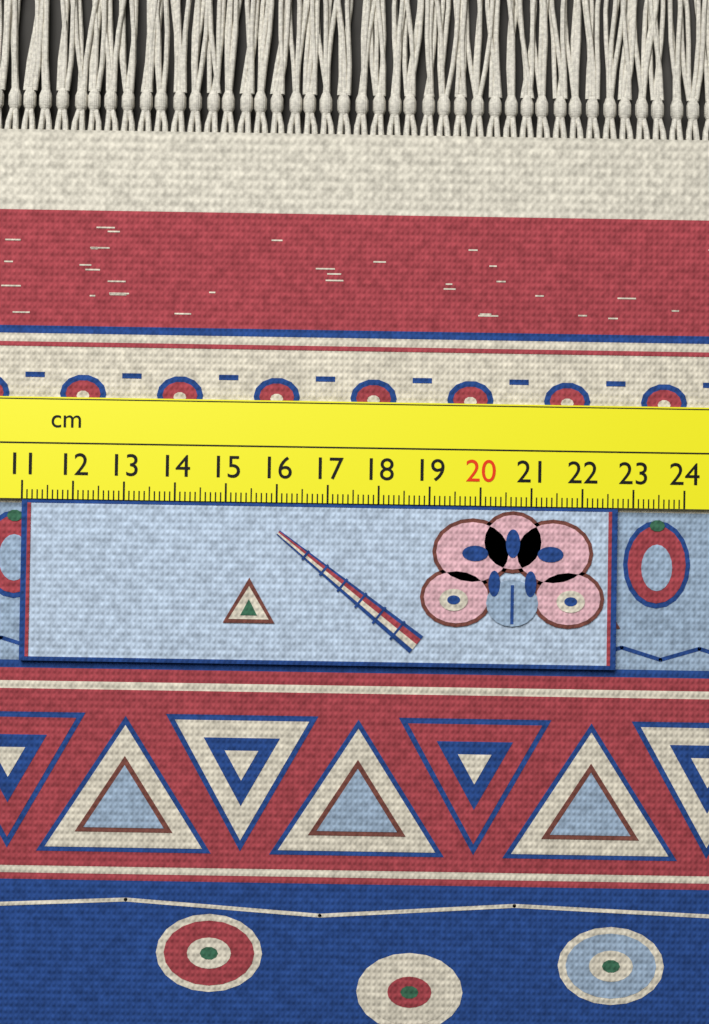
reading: 22.7 cm
